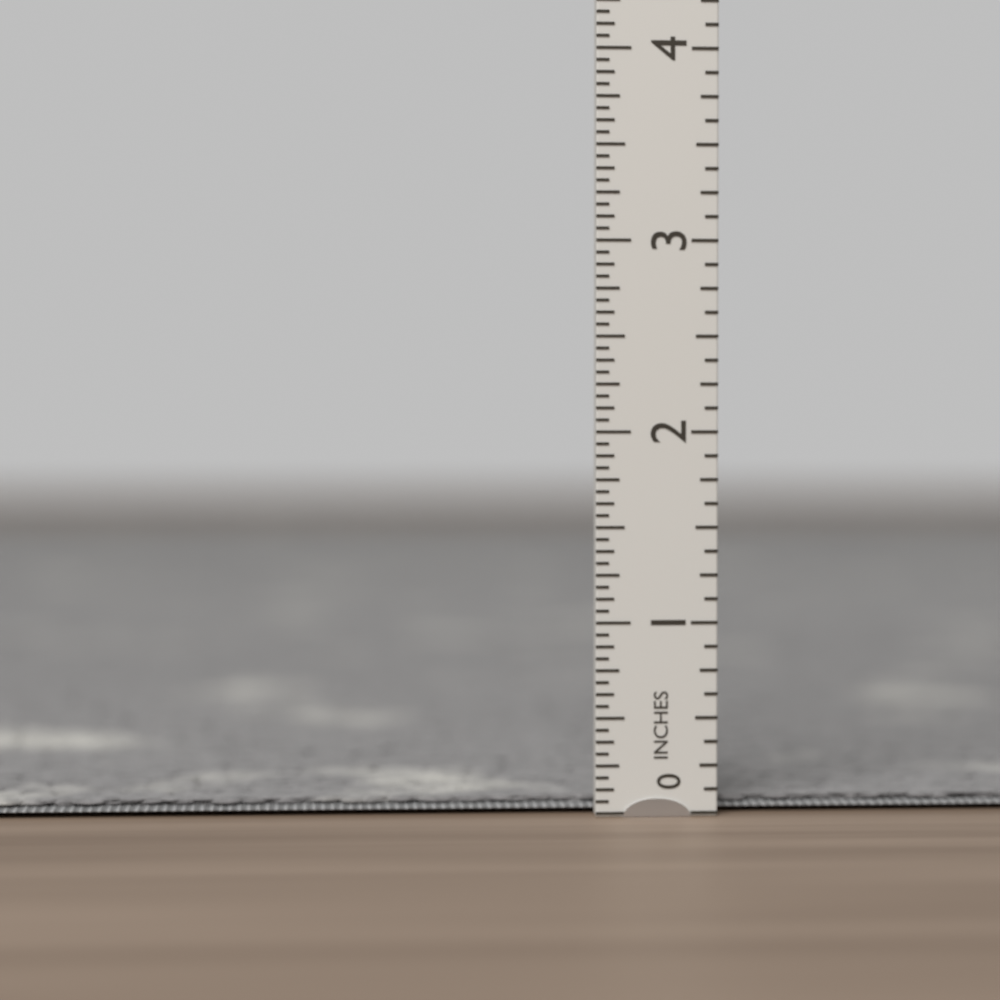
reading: 0.0625 in
